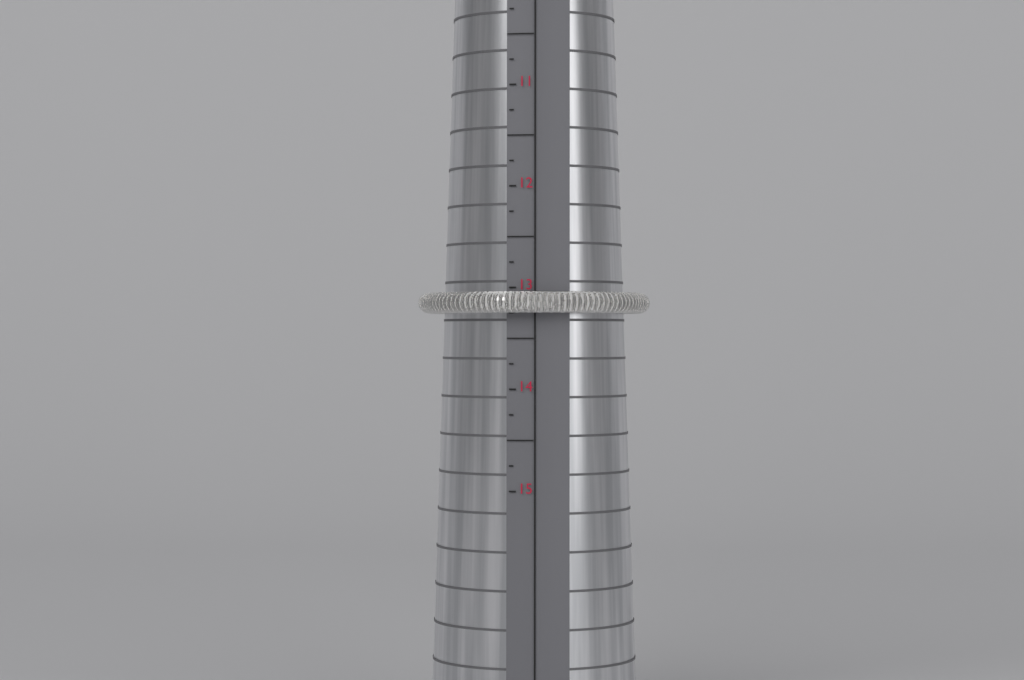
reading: 13.25 (no unit)
